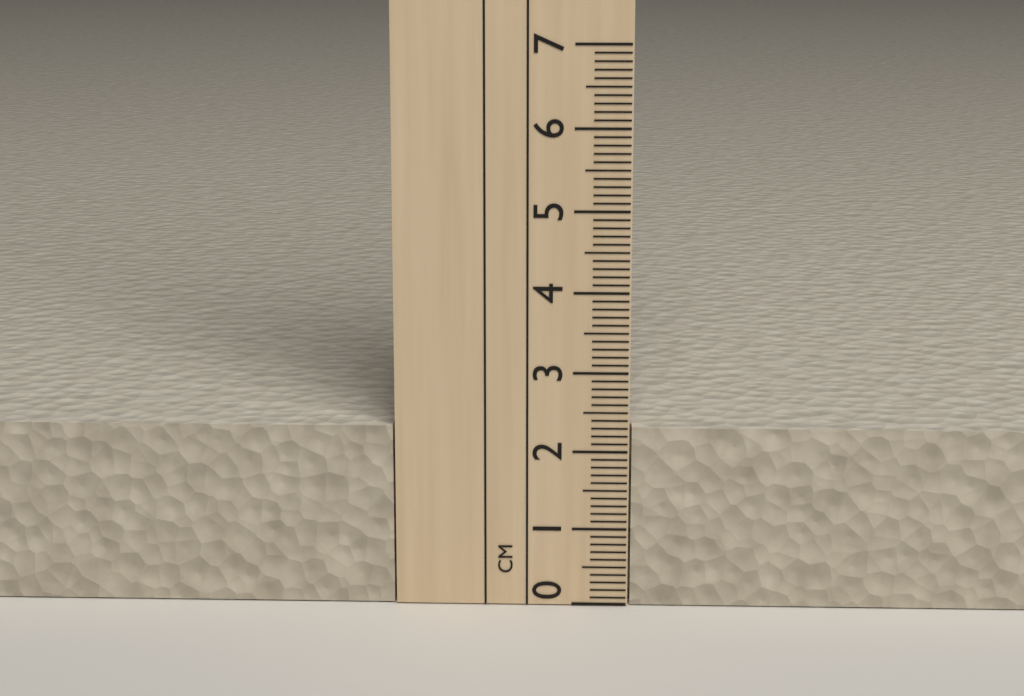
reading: 2.3 cm
